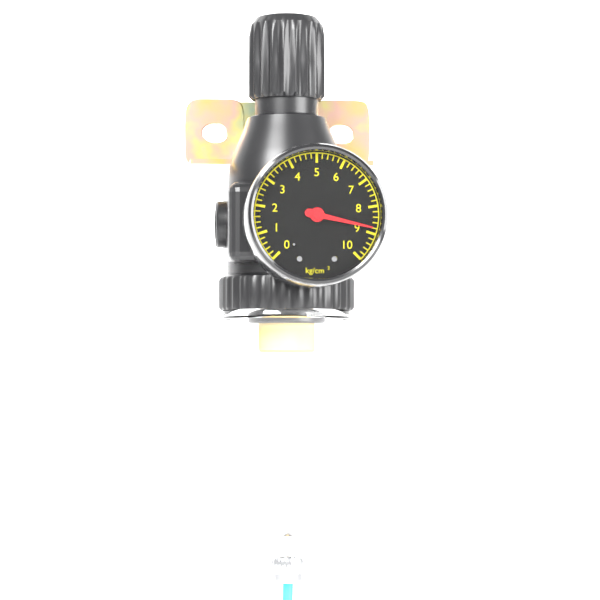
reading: 8.8 kg/cm²
